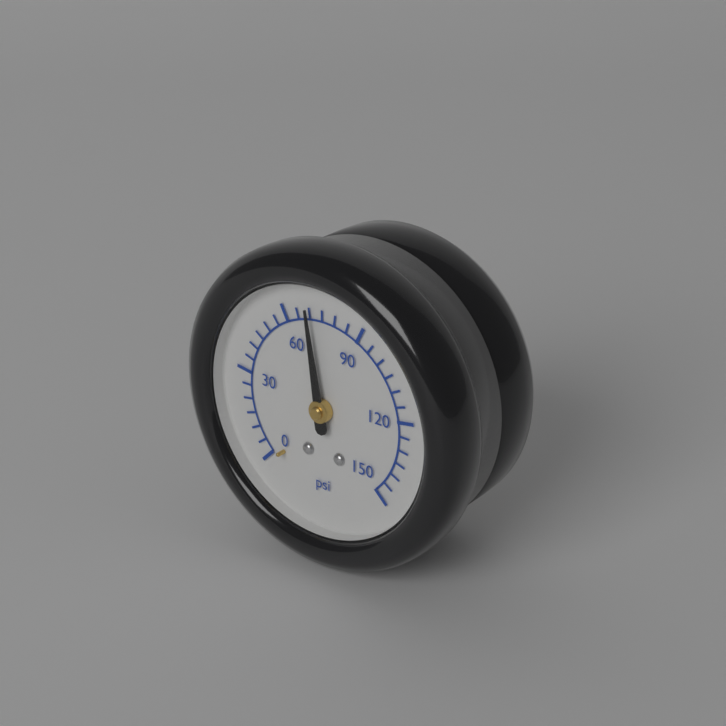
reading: 70 psi
